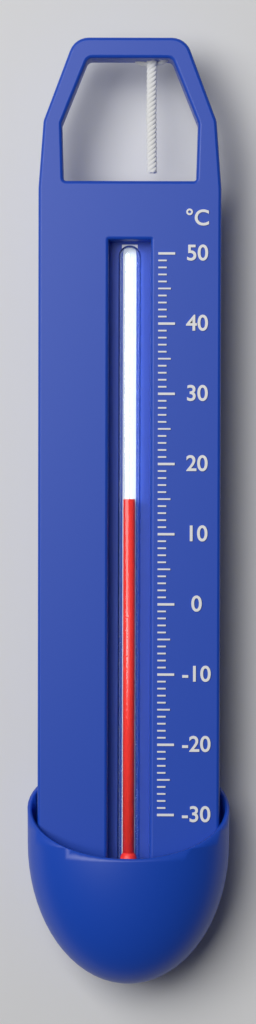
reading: 15 °C
